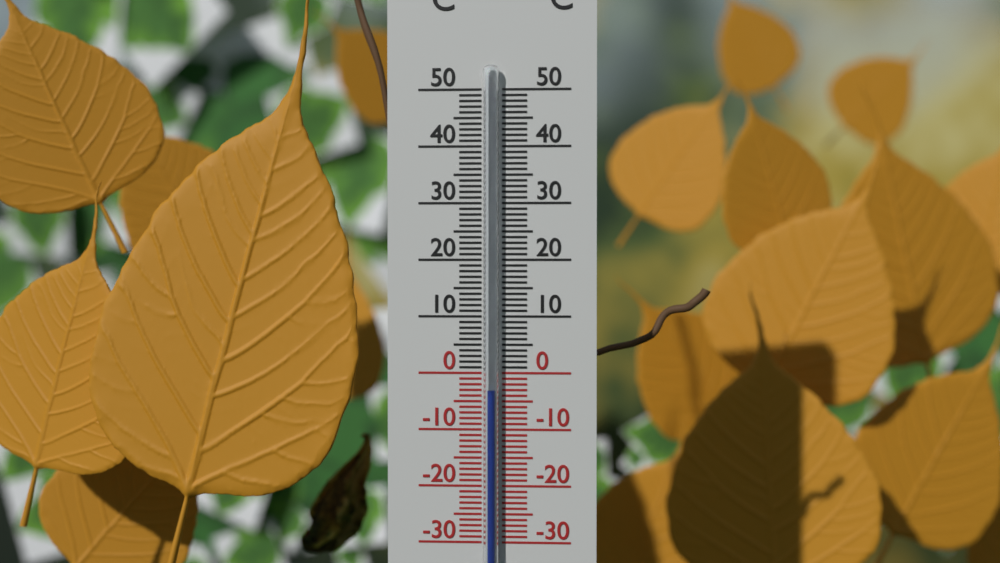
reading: -3 °C
